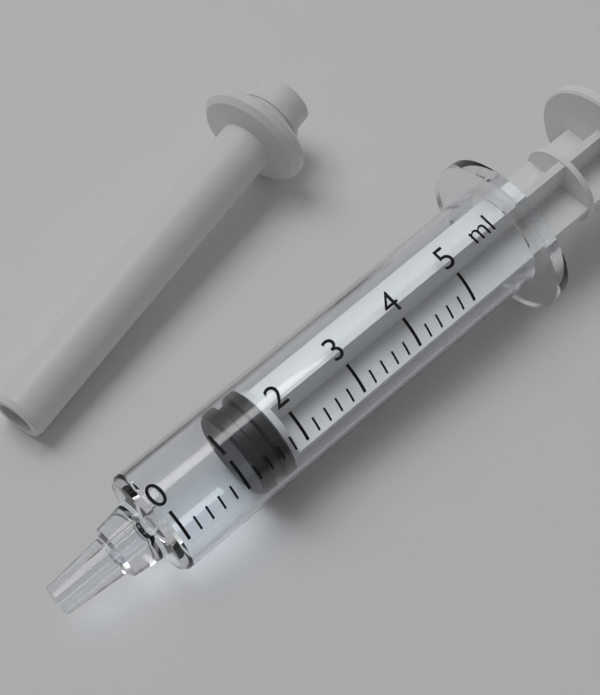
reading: 1.2 ml
